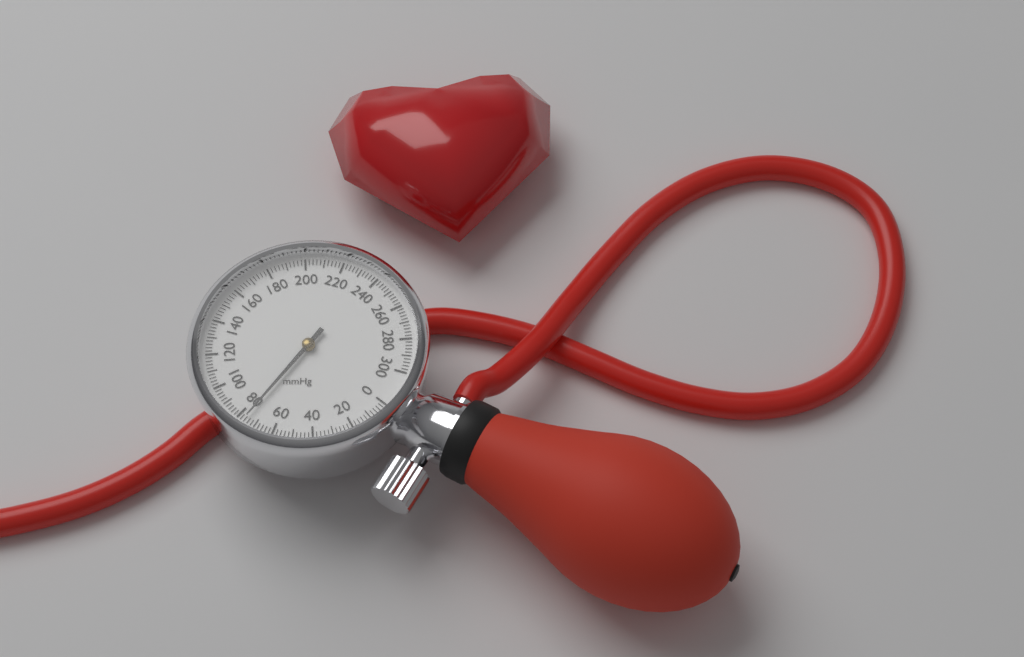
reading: 76 mmHg
